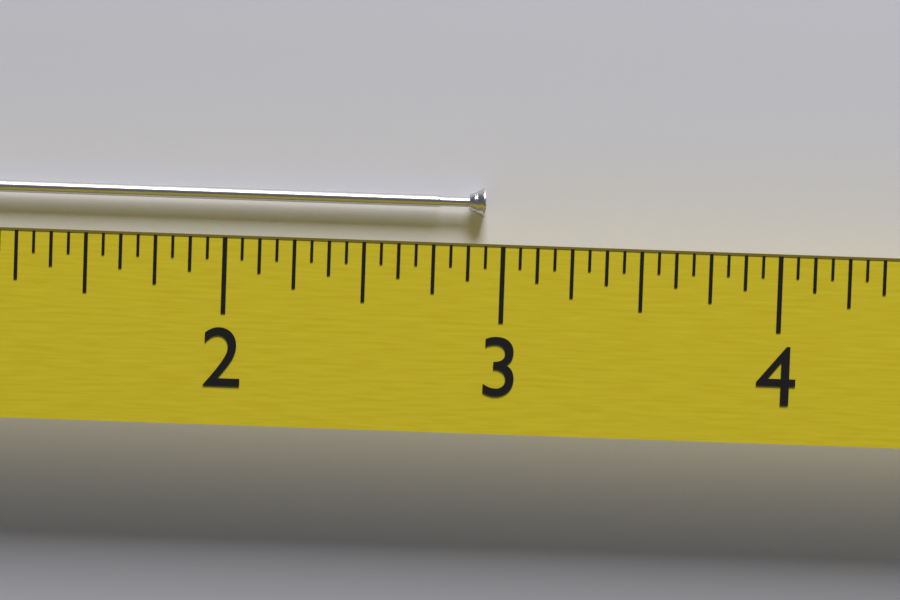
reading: 2.9375 (no unit)
